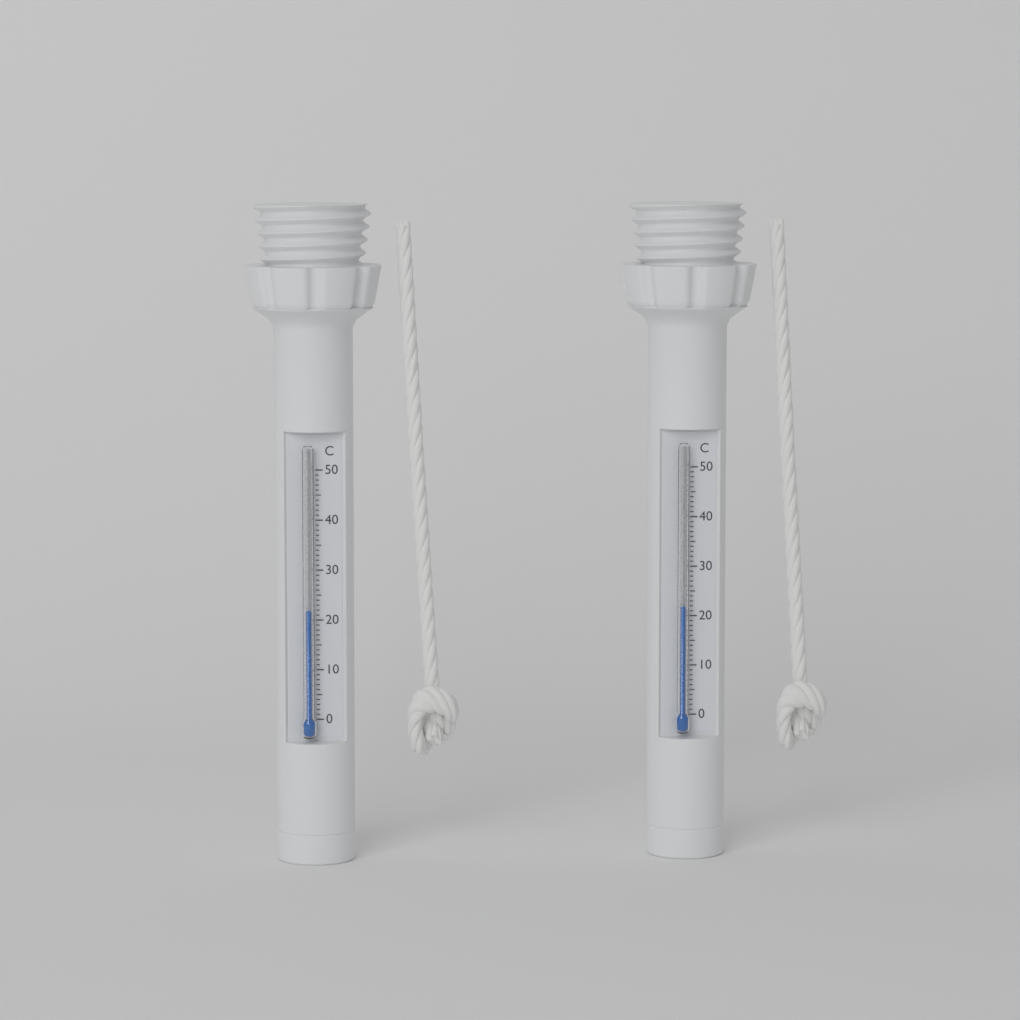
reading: 22 °C
